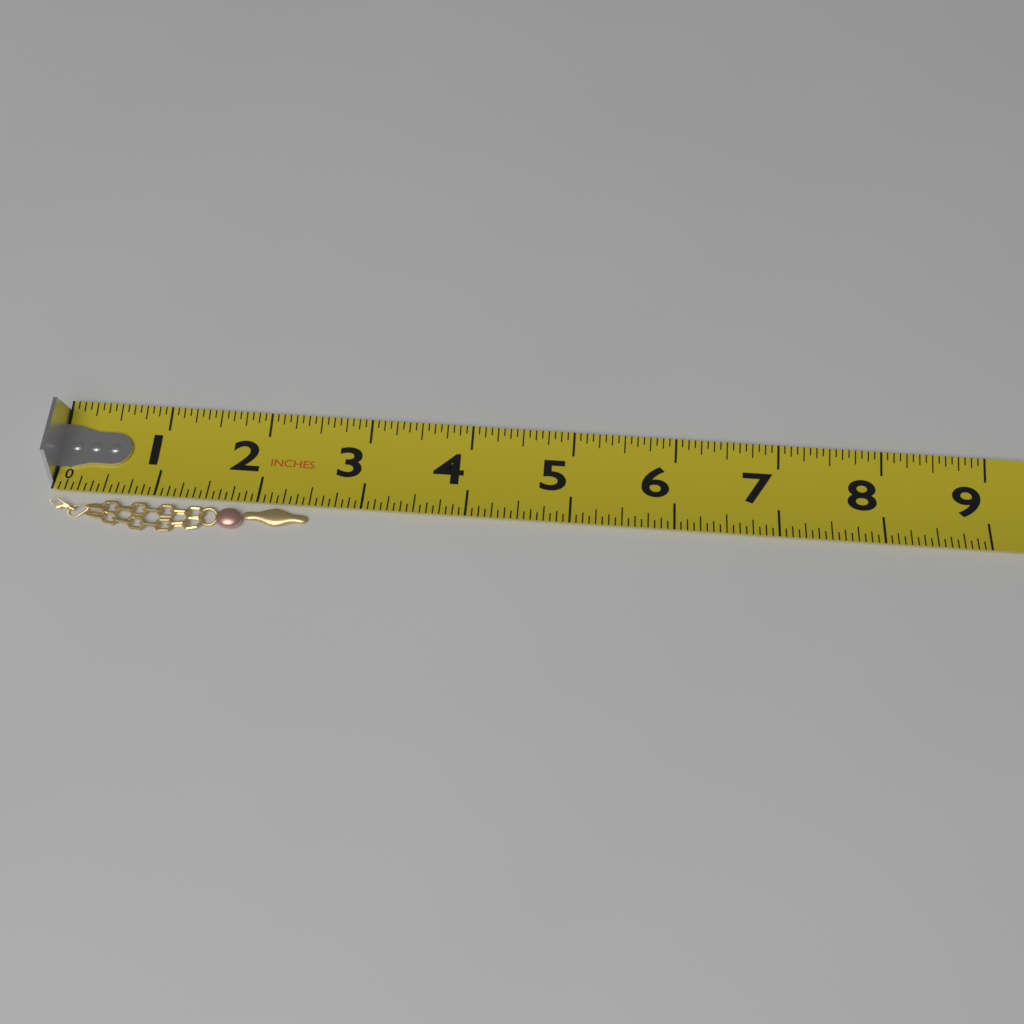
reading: 2.5000 in
